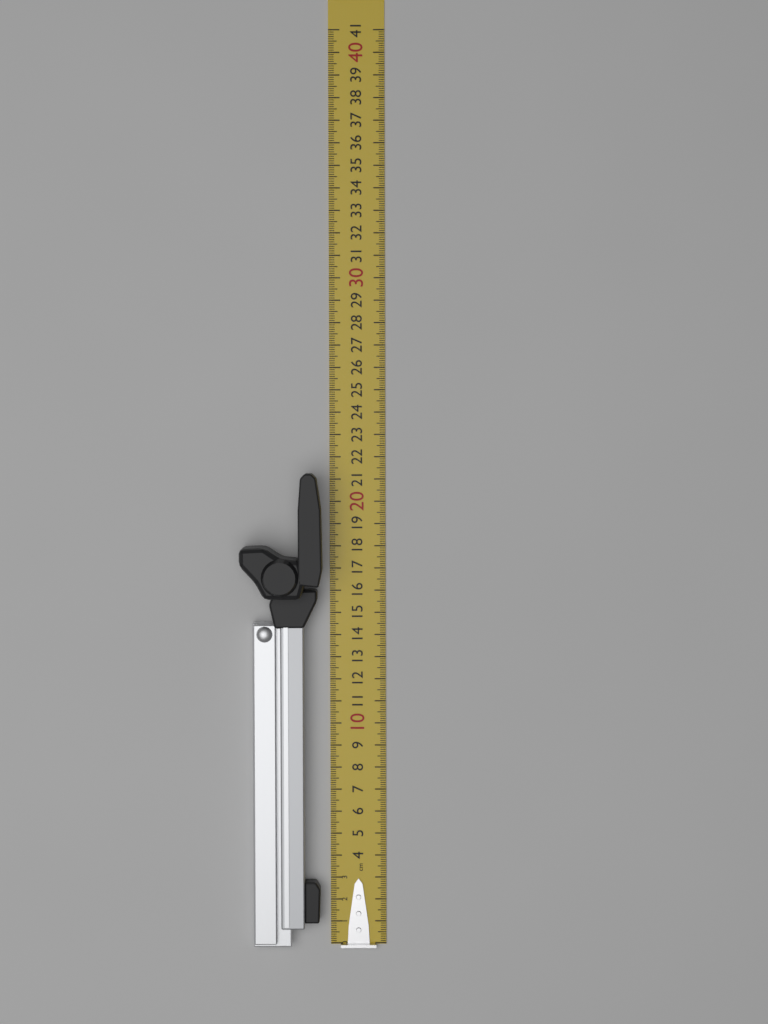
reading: 21.3 cm
